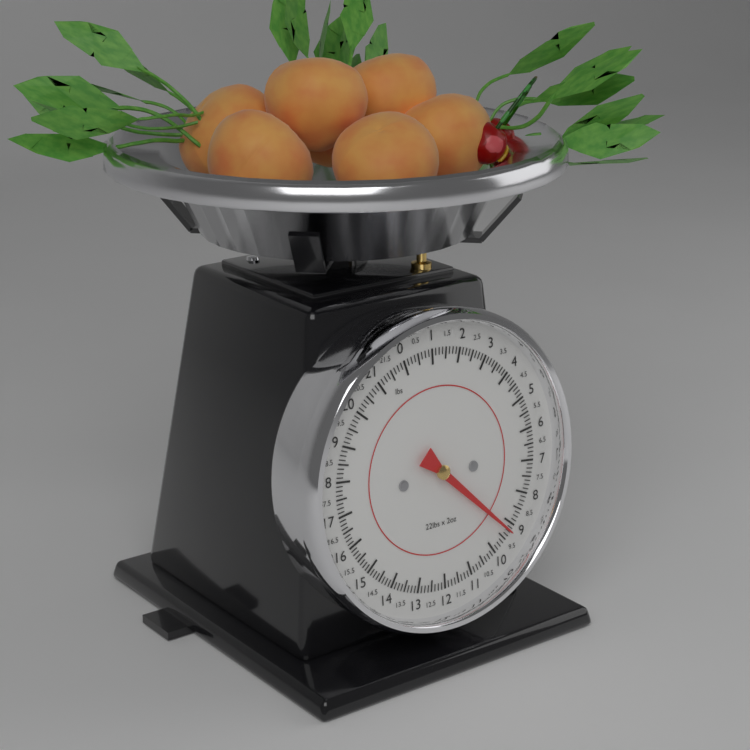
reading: 9.250 lbs
